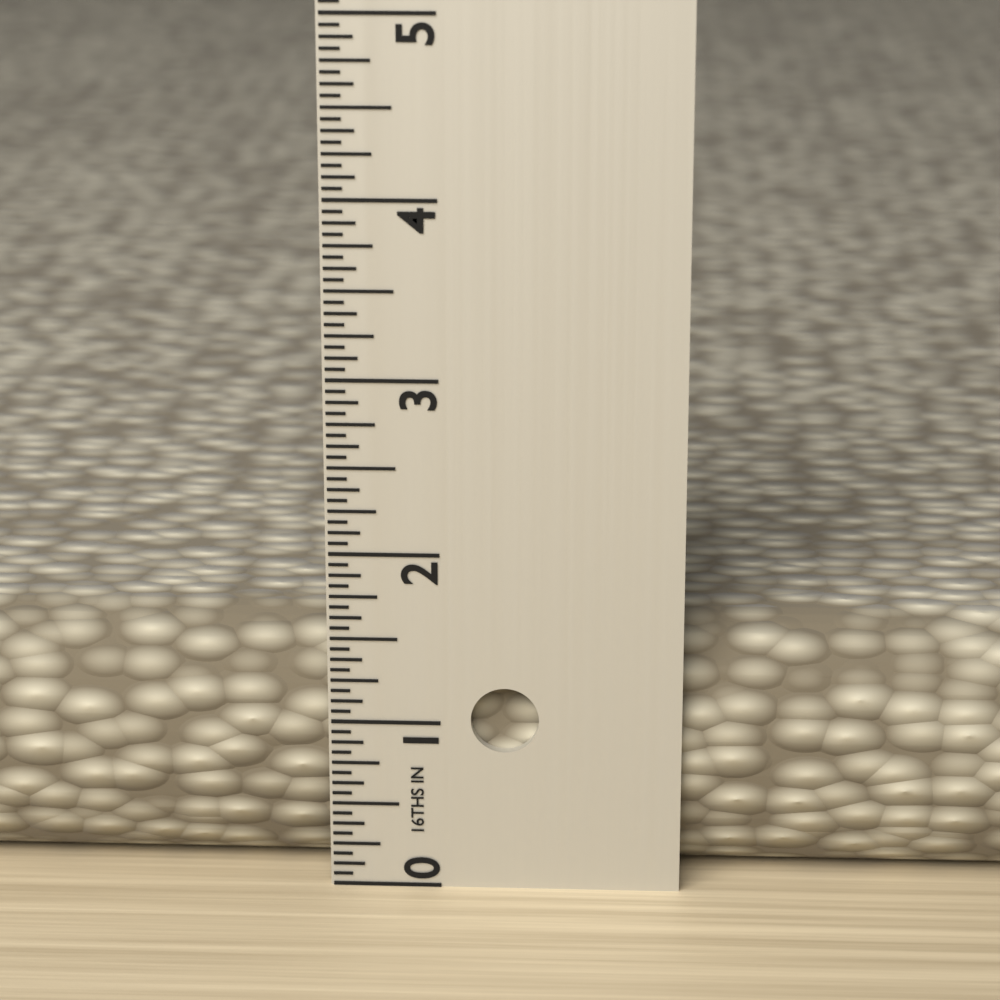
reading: 1.5625 in
